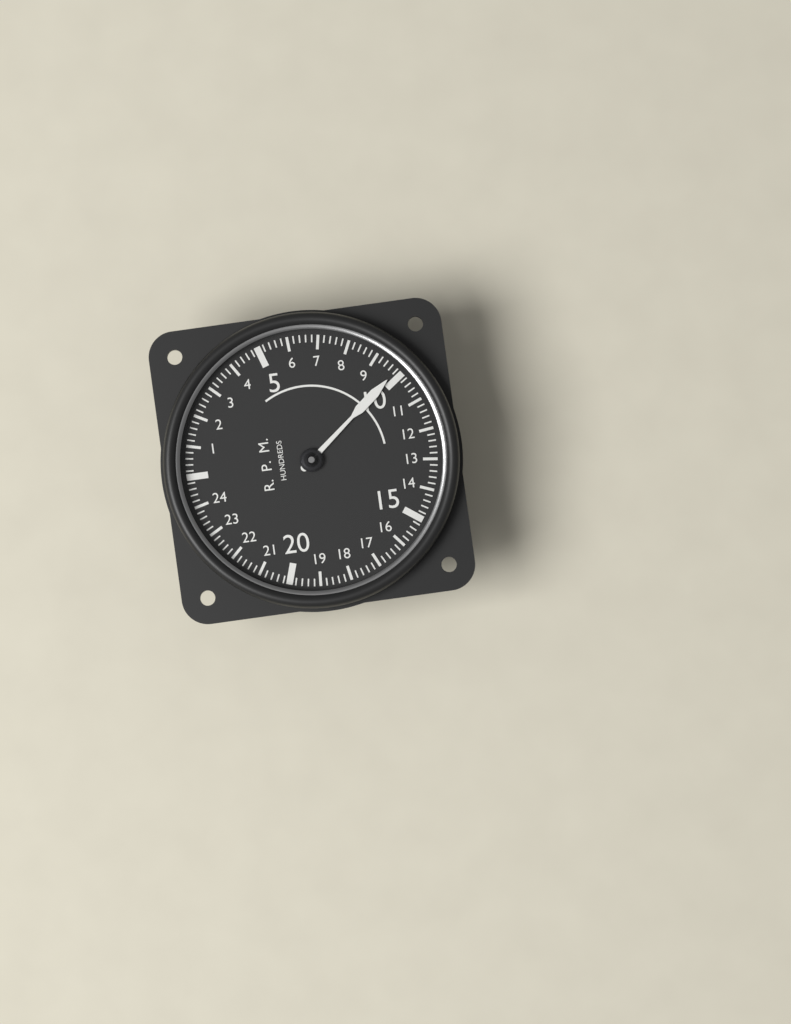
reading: 9.8 RPM x100
